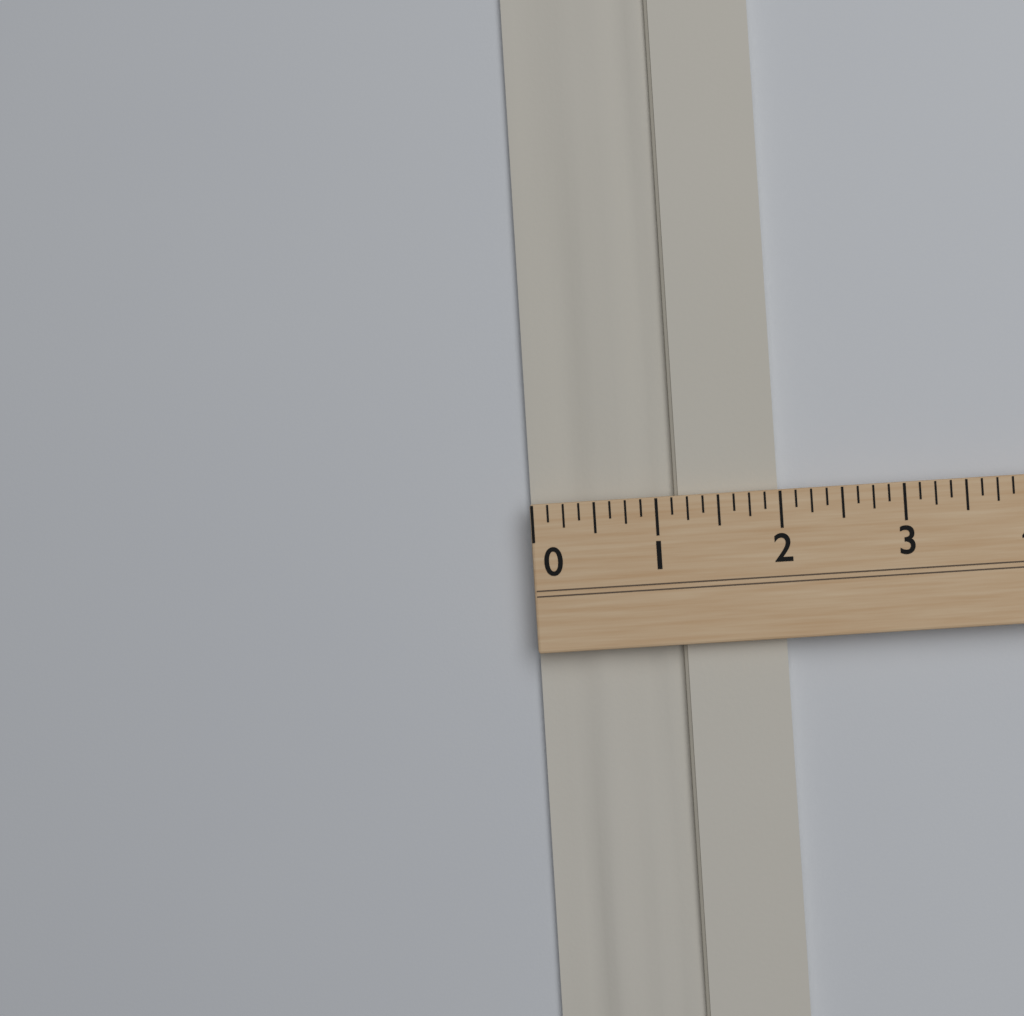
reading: 2.000 (no unit)
